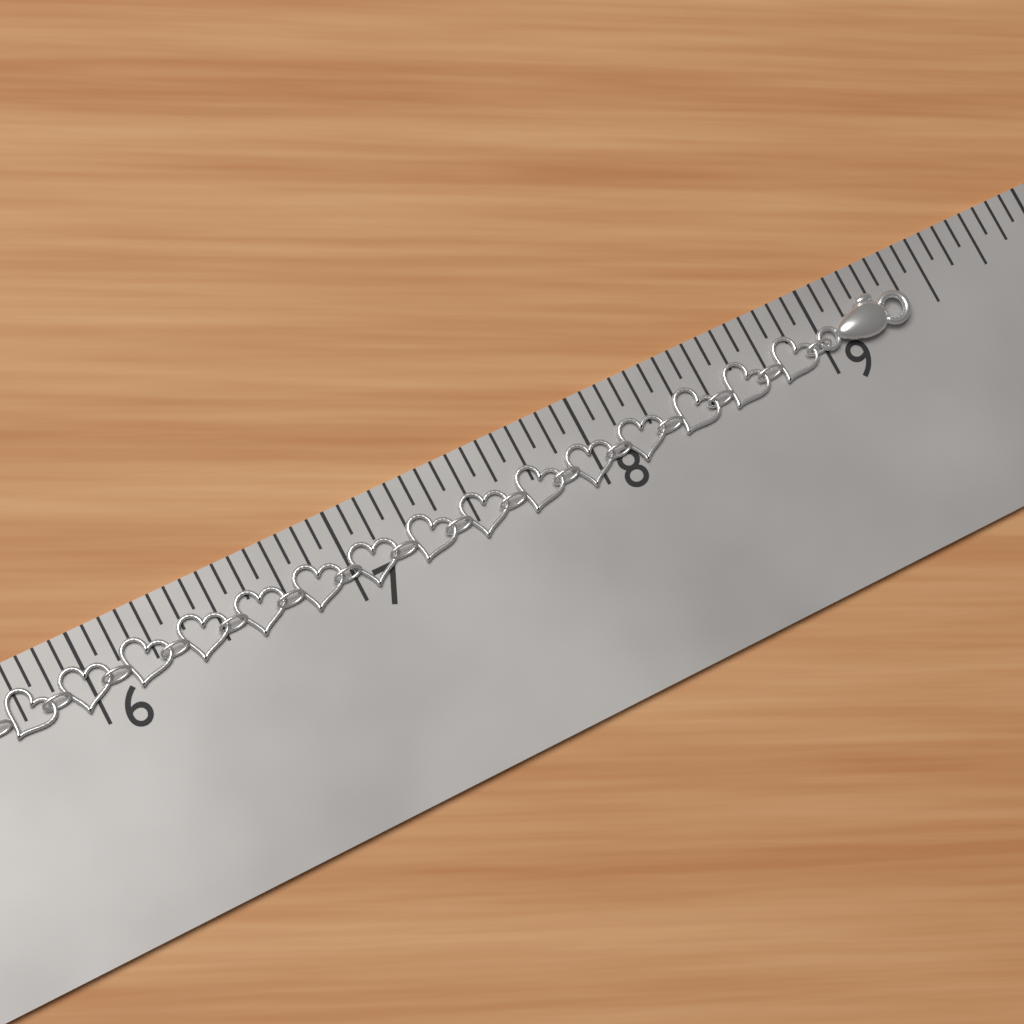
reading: 9.3750 in
